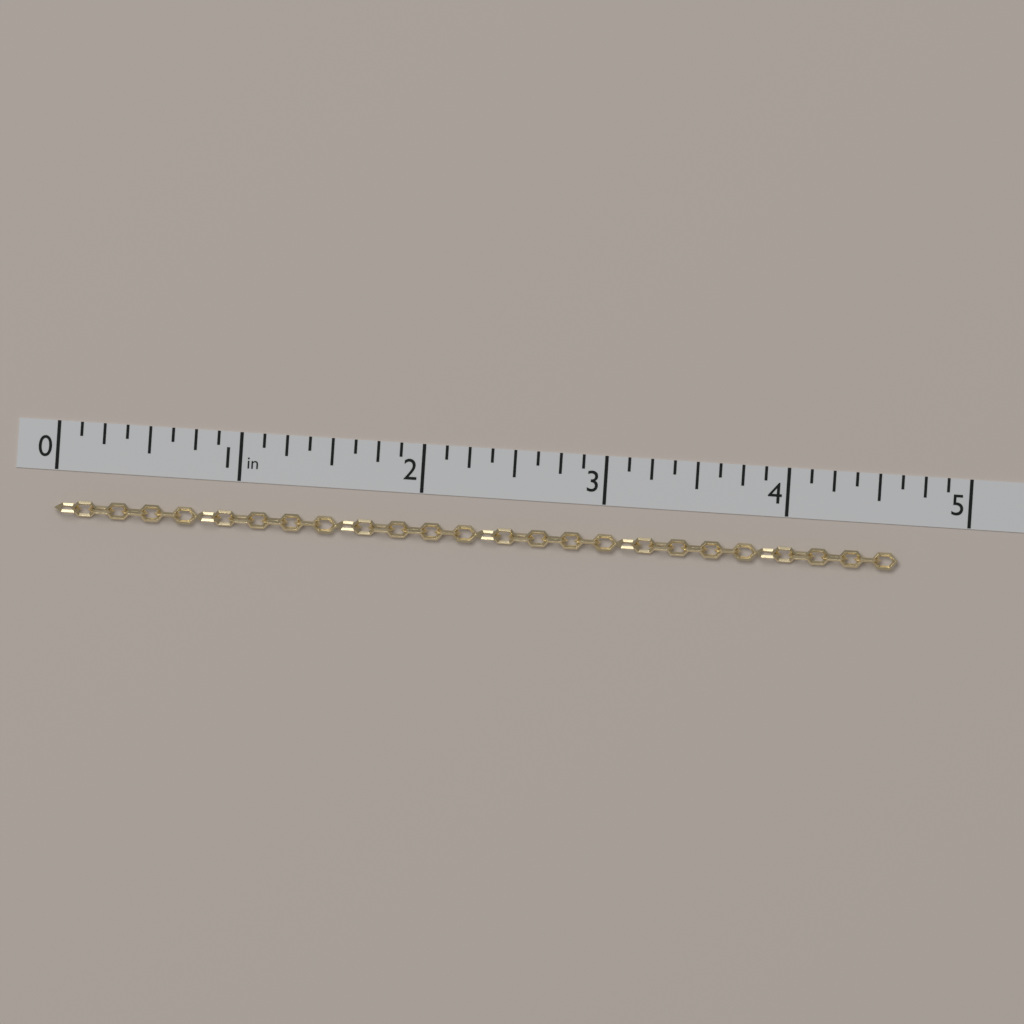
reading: 4.625 in
